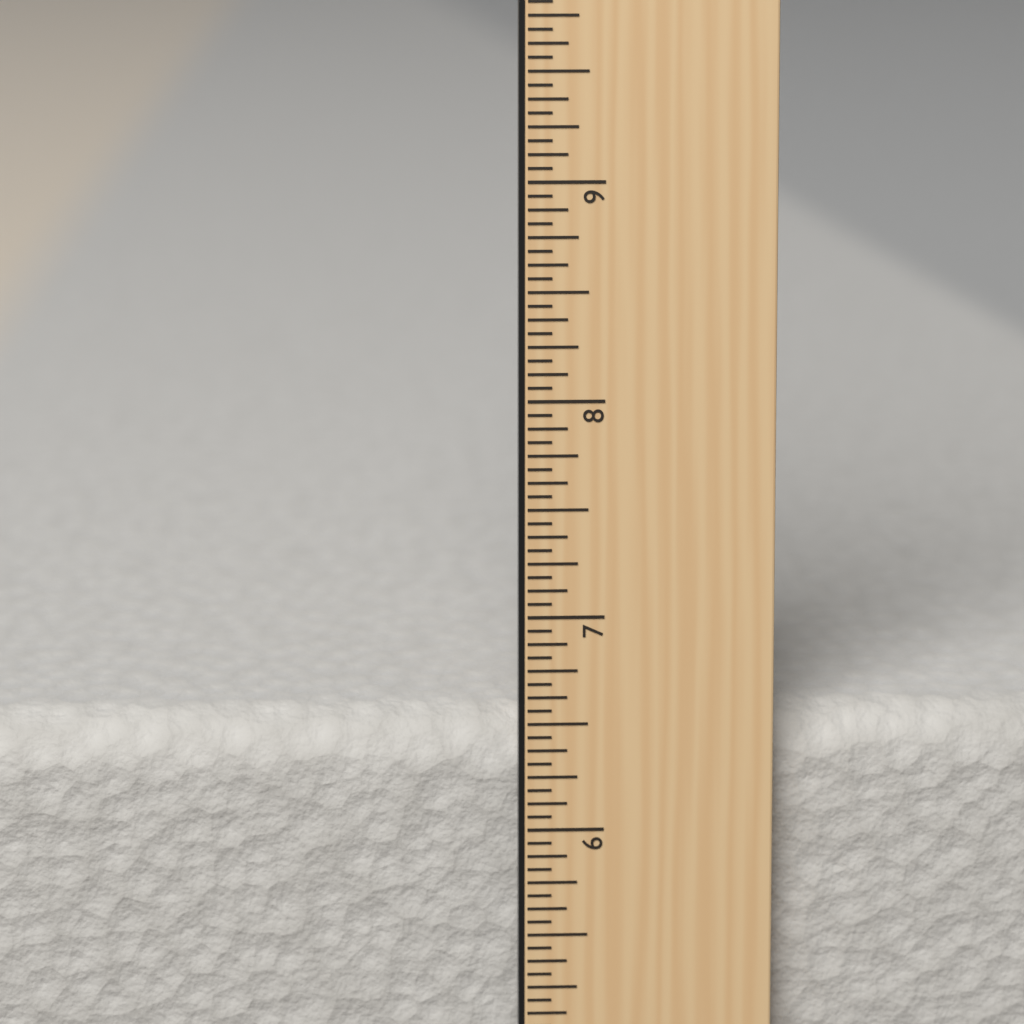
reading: 6.5000 in
